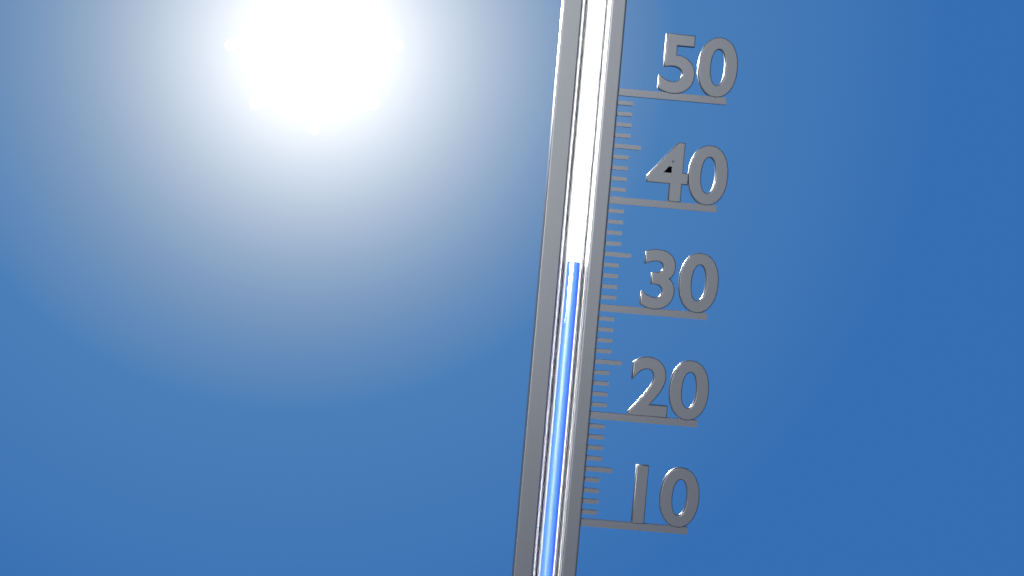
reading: 34 (no unit)
